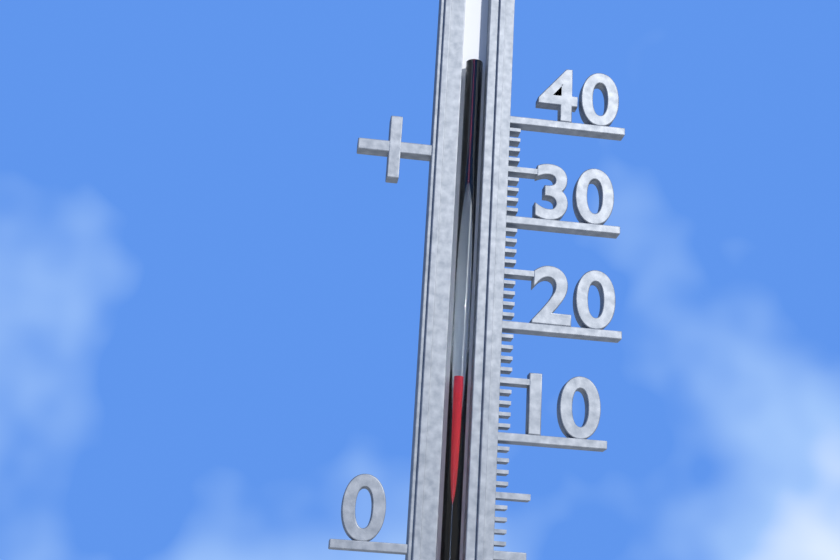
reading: 15 (no unit)
